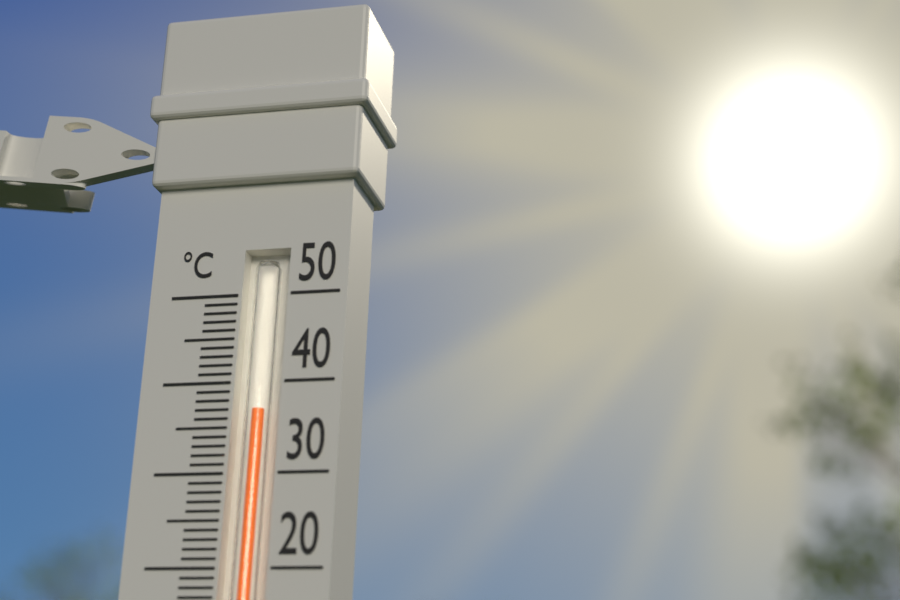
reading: 37 °C
